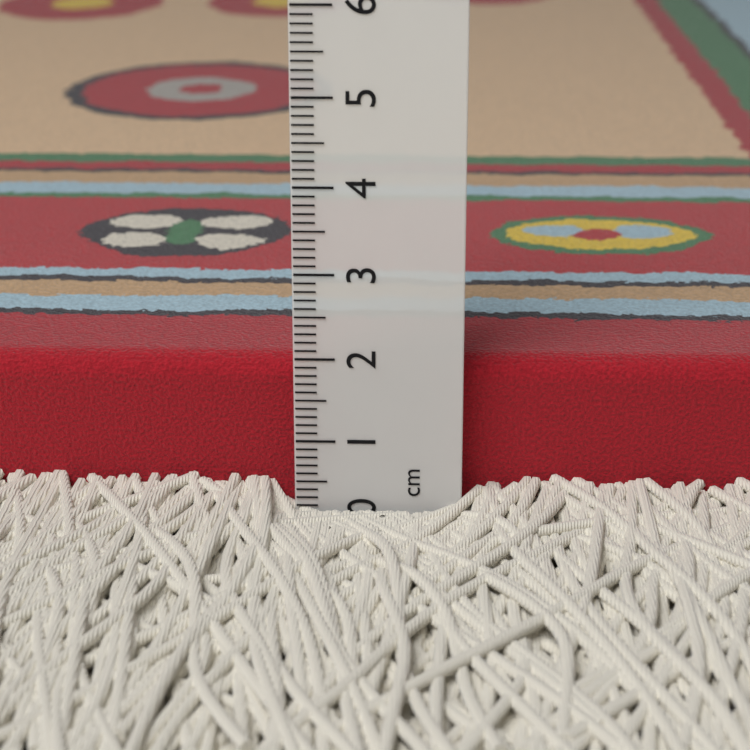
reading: 1.9 cm
